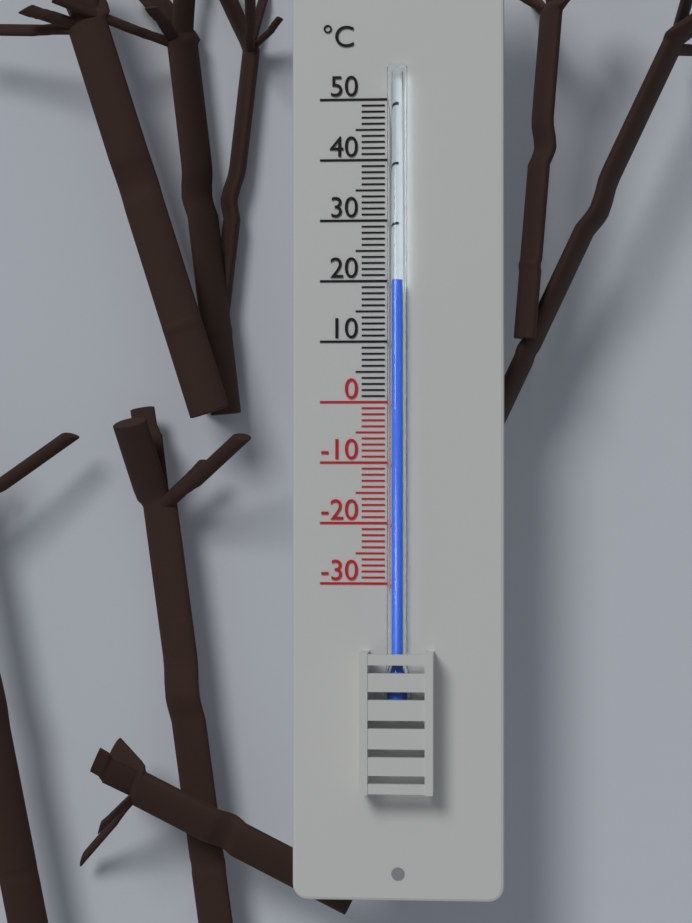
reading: 20 °C
